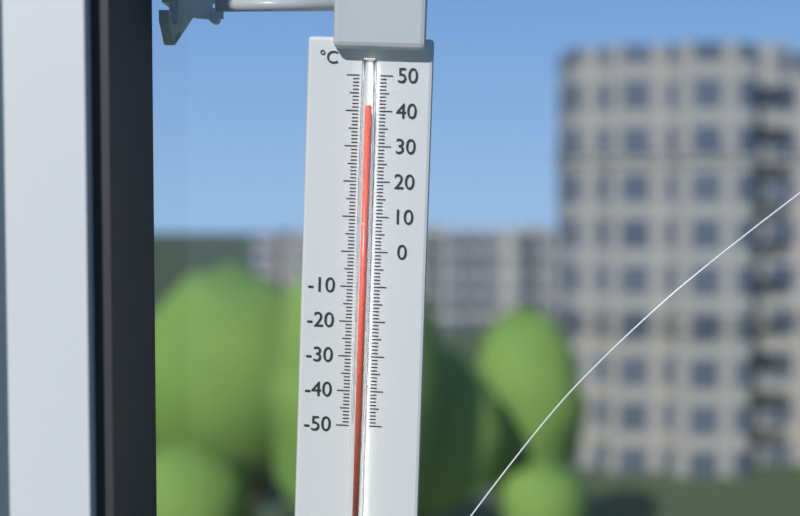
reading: 41 °C
